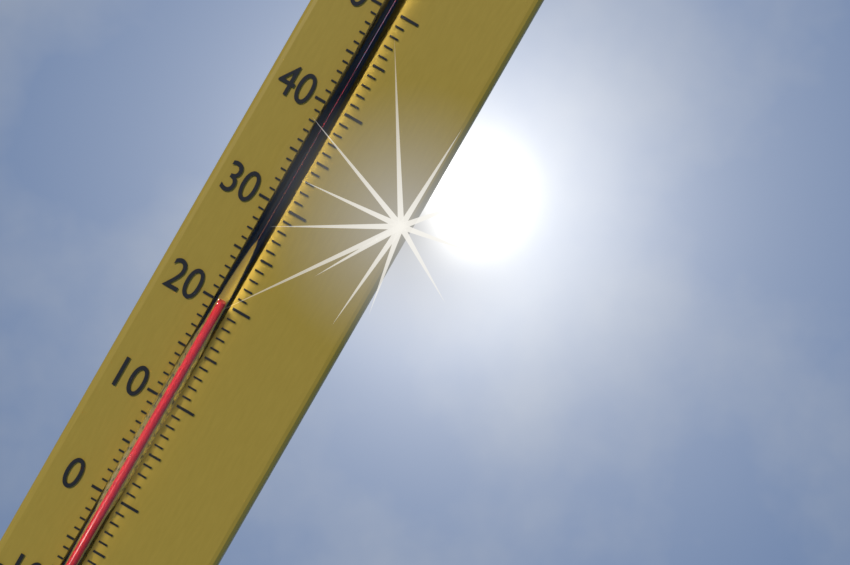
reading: 20 °C
